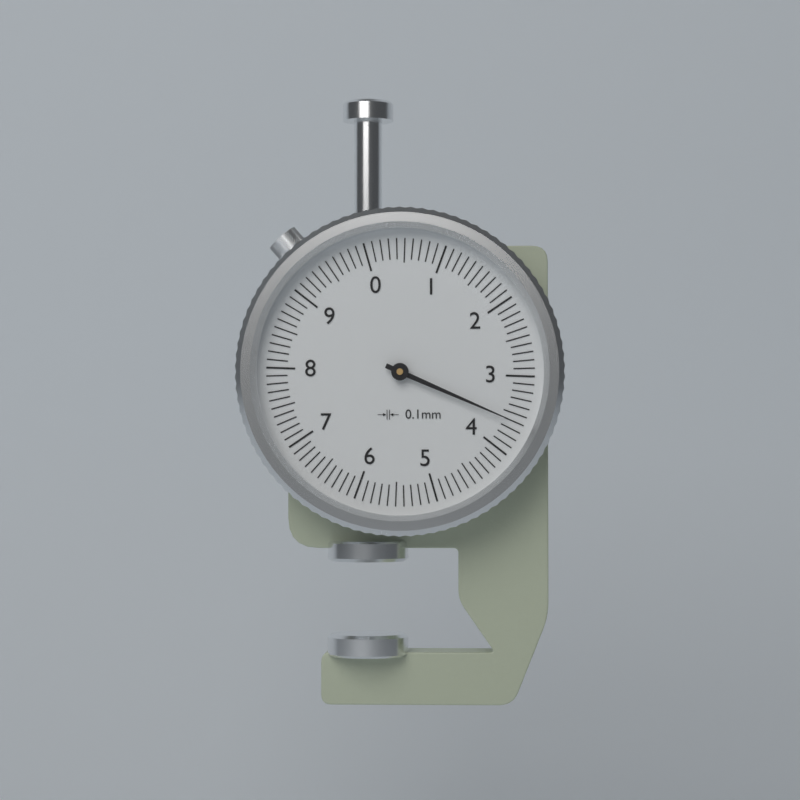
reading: 3.6 mm
